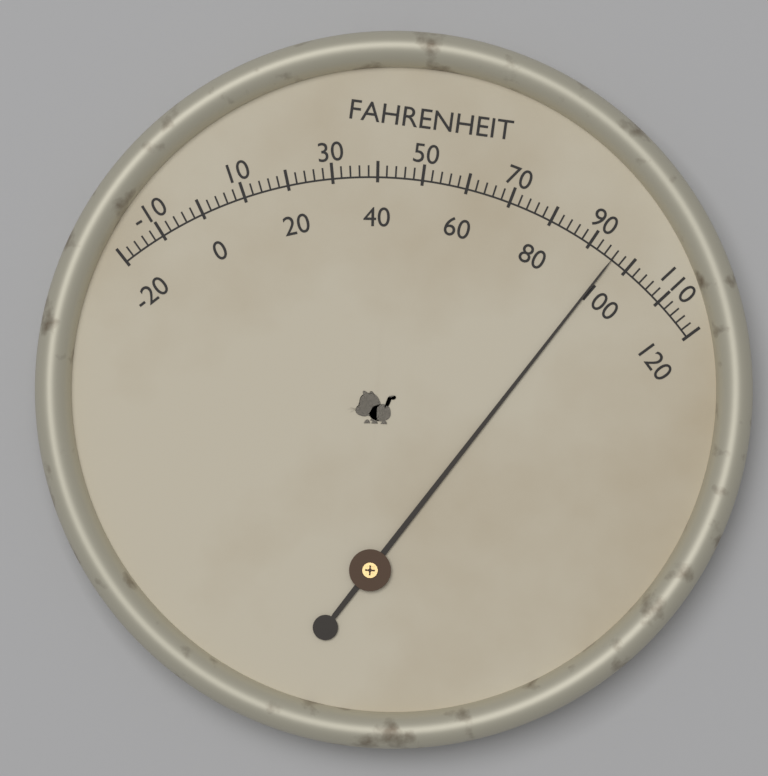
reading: 96 °F
